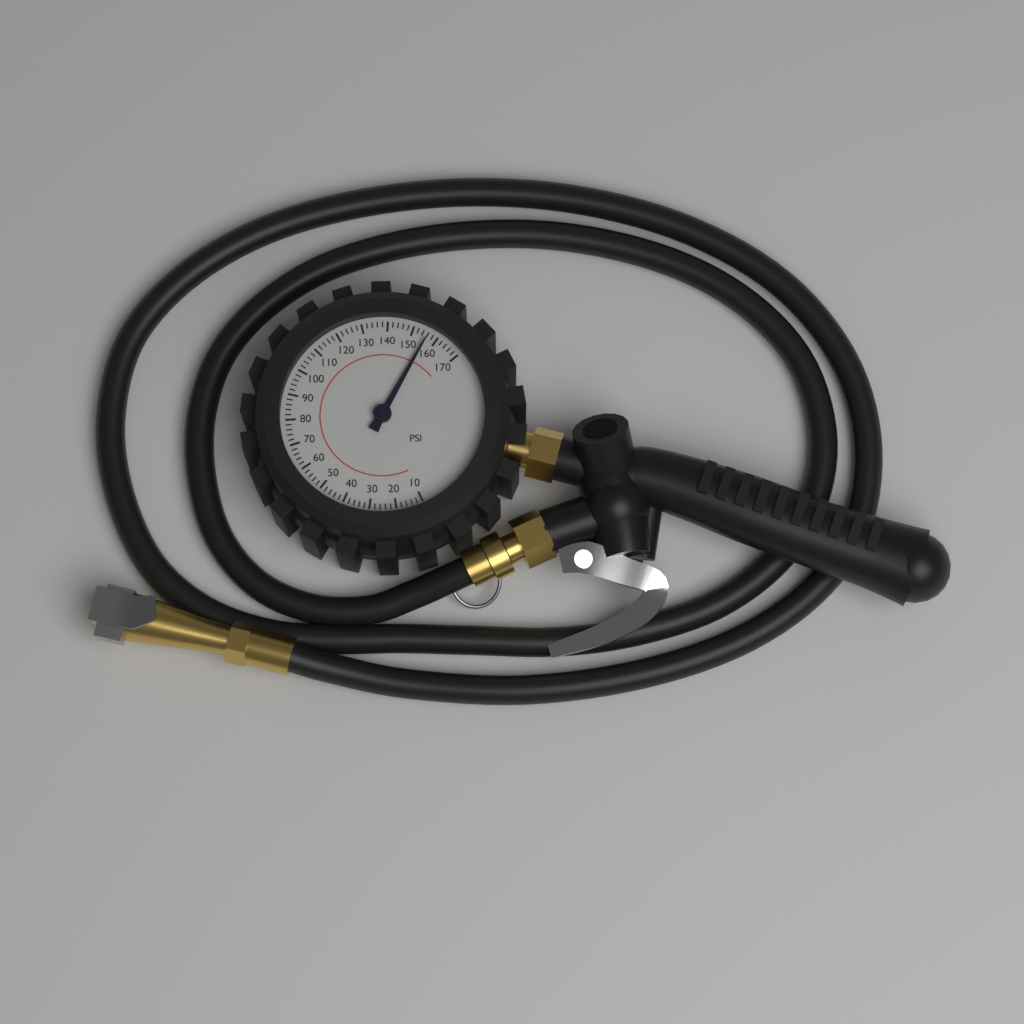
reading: 156 psi
